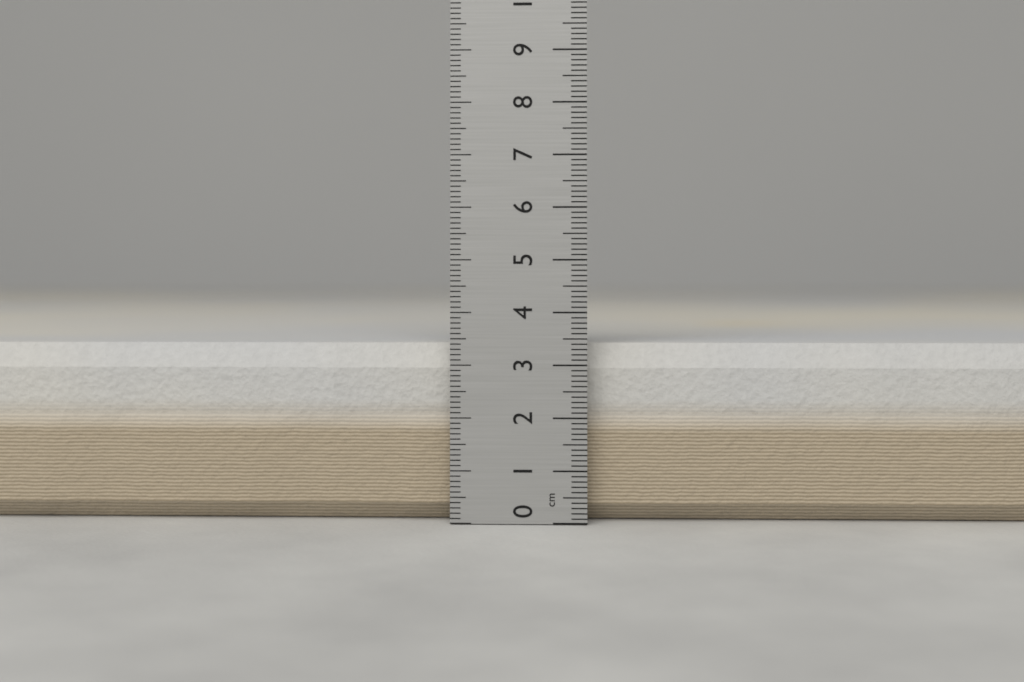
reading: 3.4 cm
